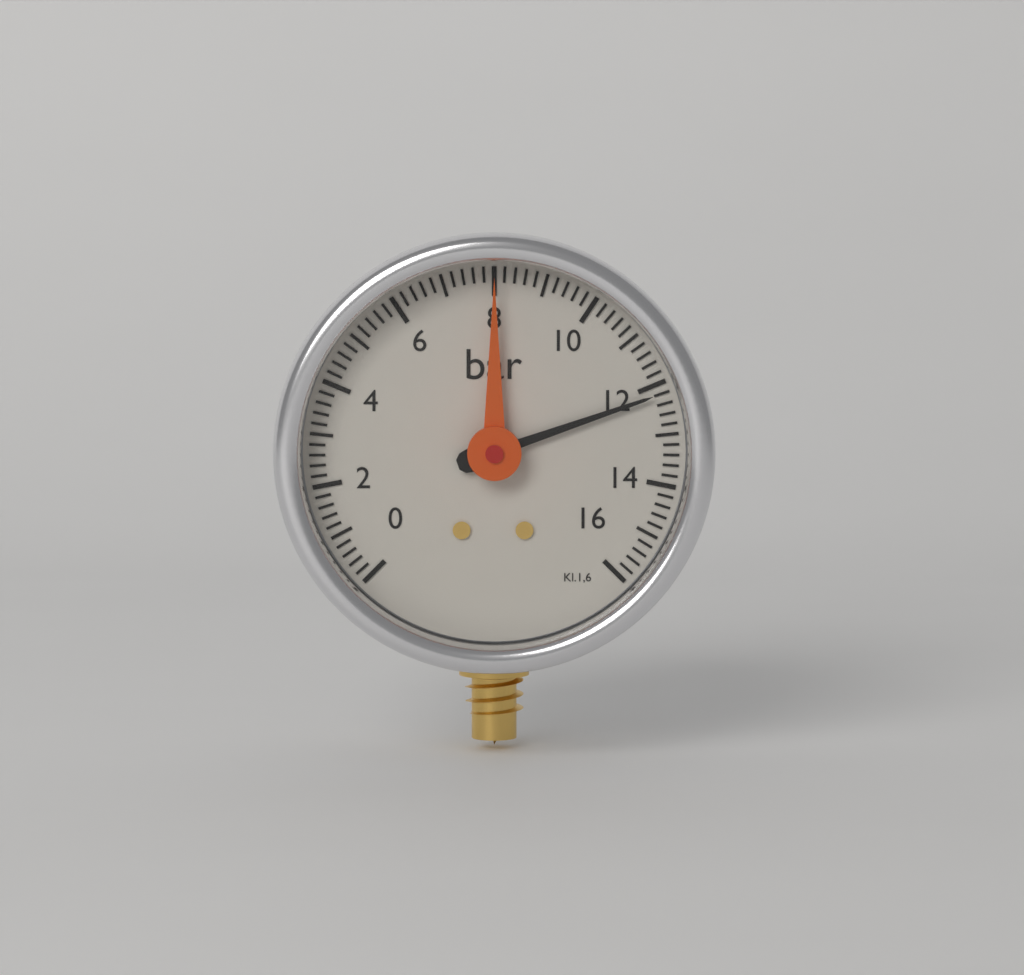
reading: 12.2 bar
